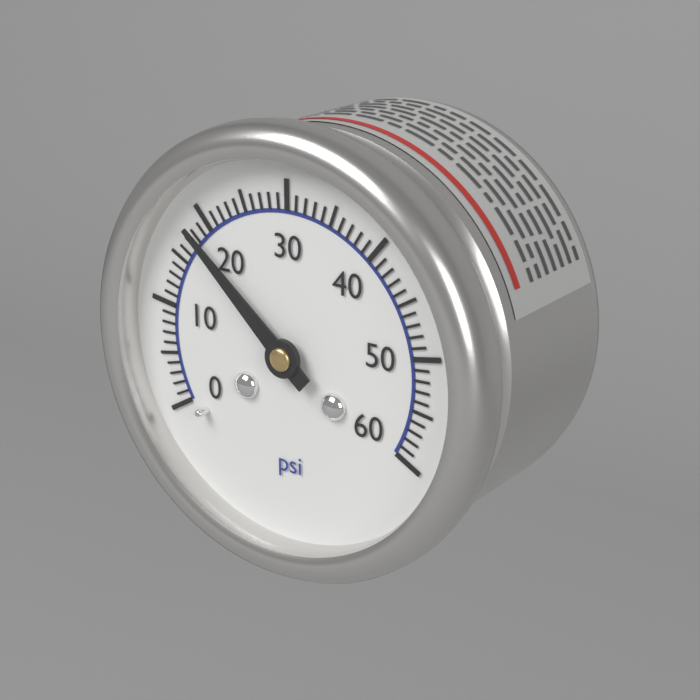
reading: 18 psi
